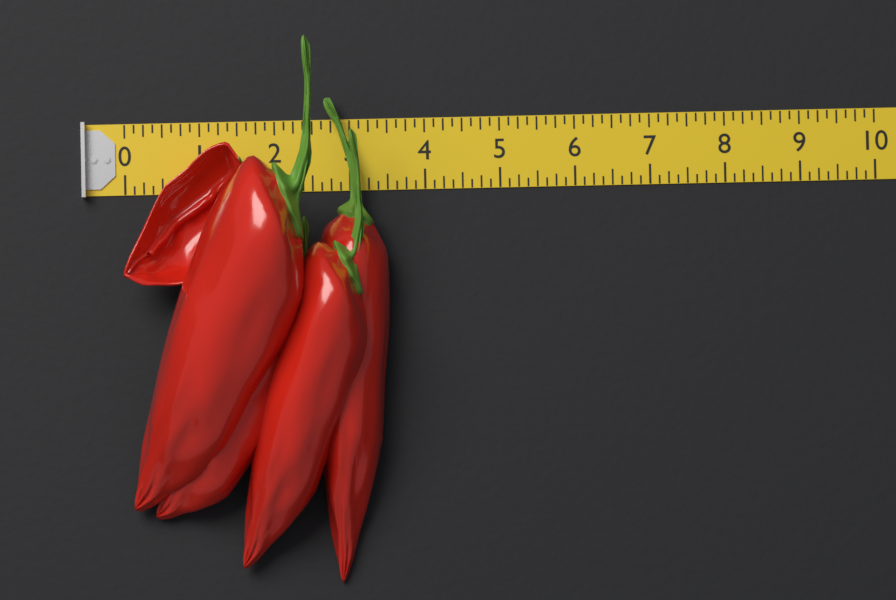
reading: 3.500 (no unit)
